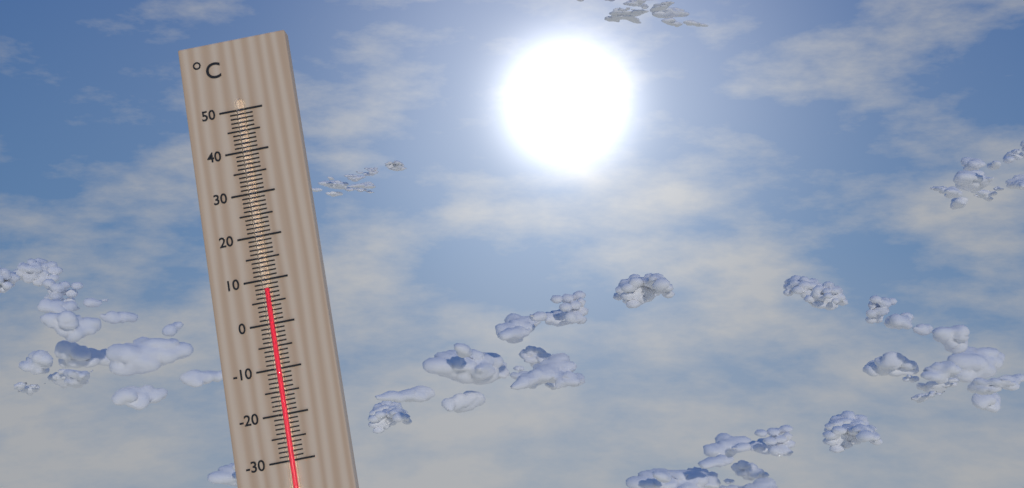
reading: 8 °C
